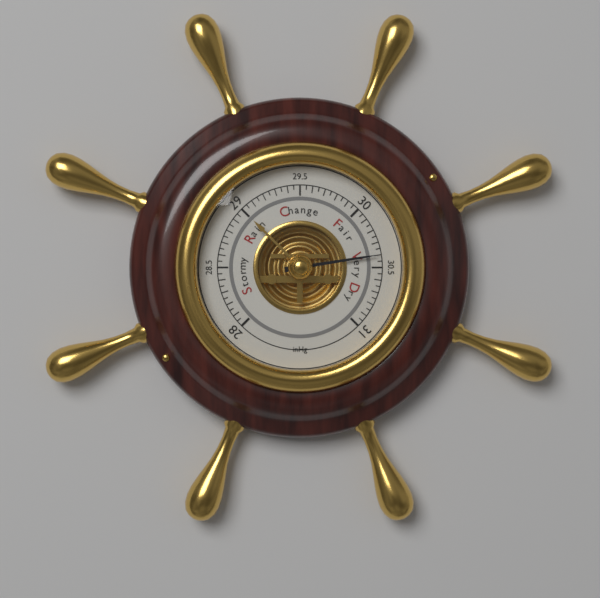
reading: 30.40 inHg
